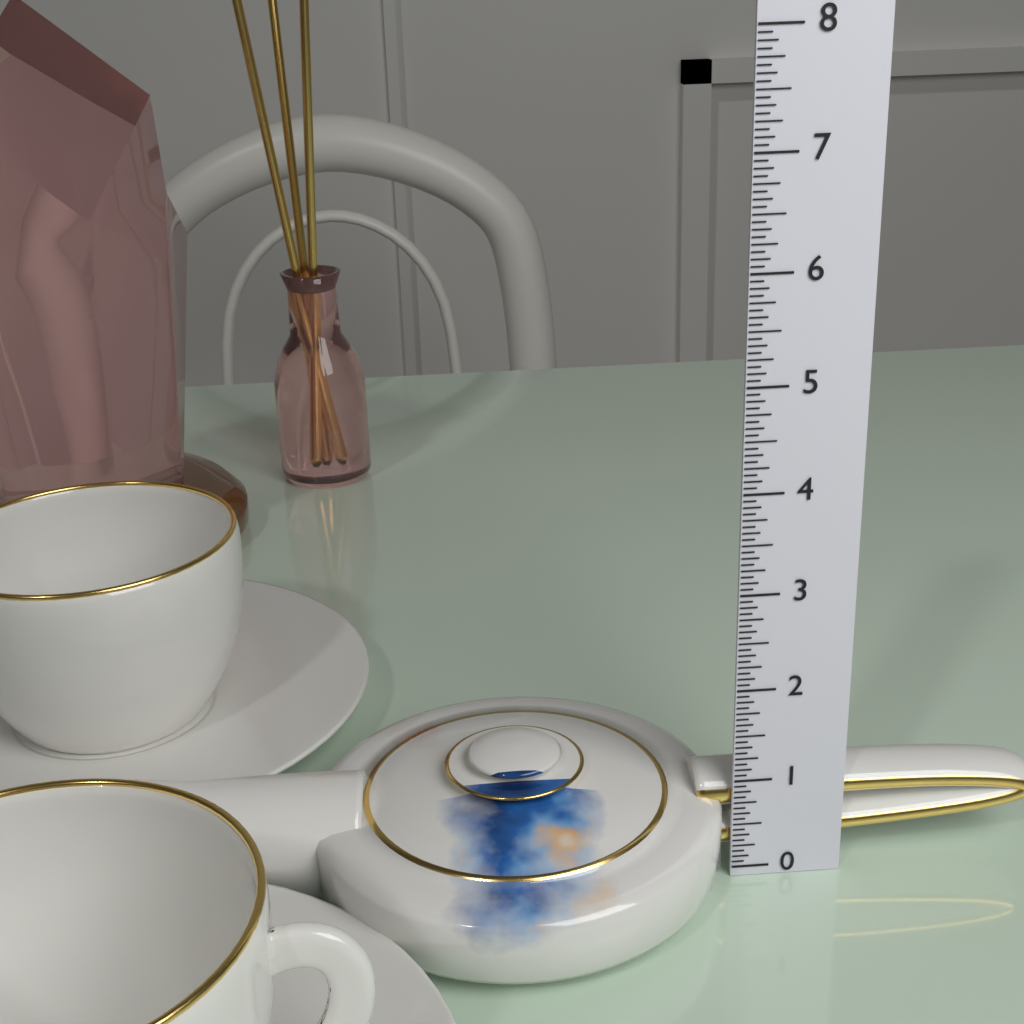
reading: 1.3125 (no unit)
